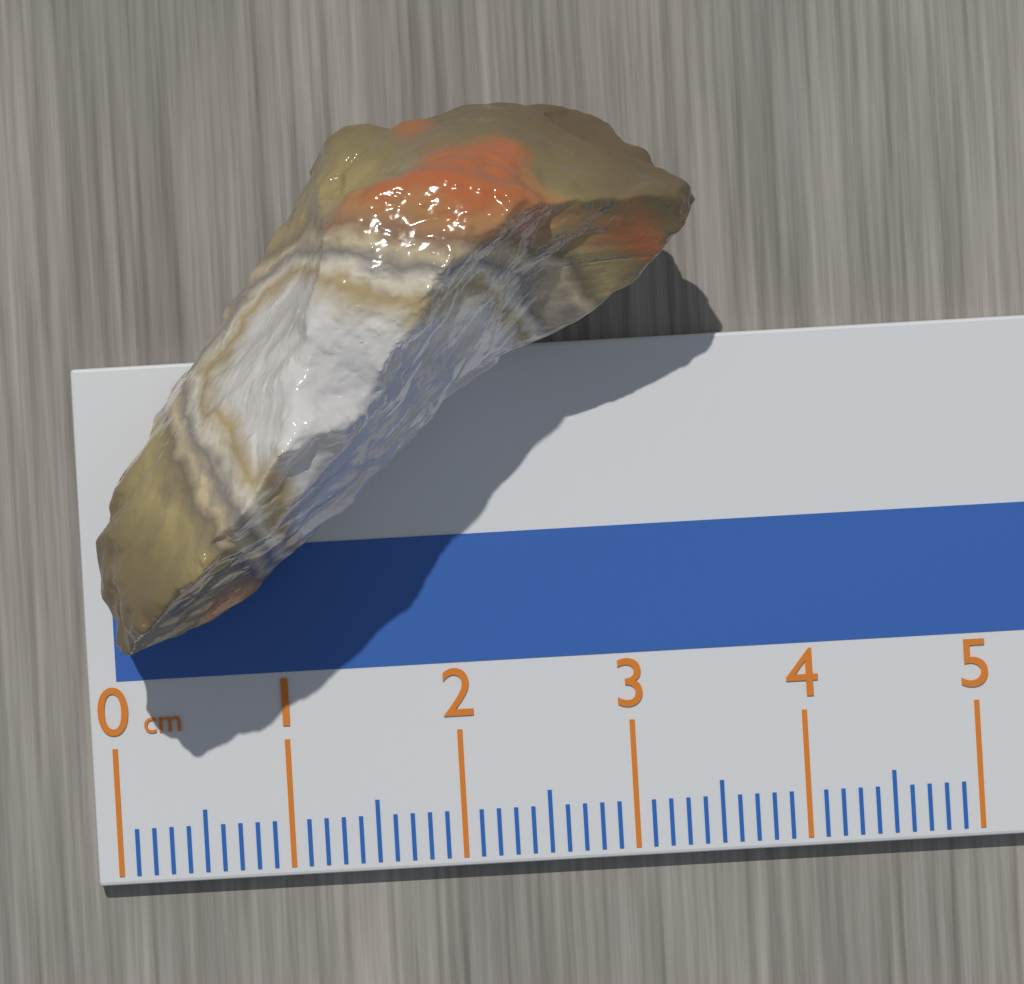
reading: 3.5 cm
